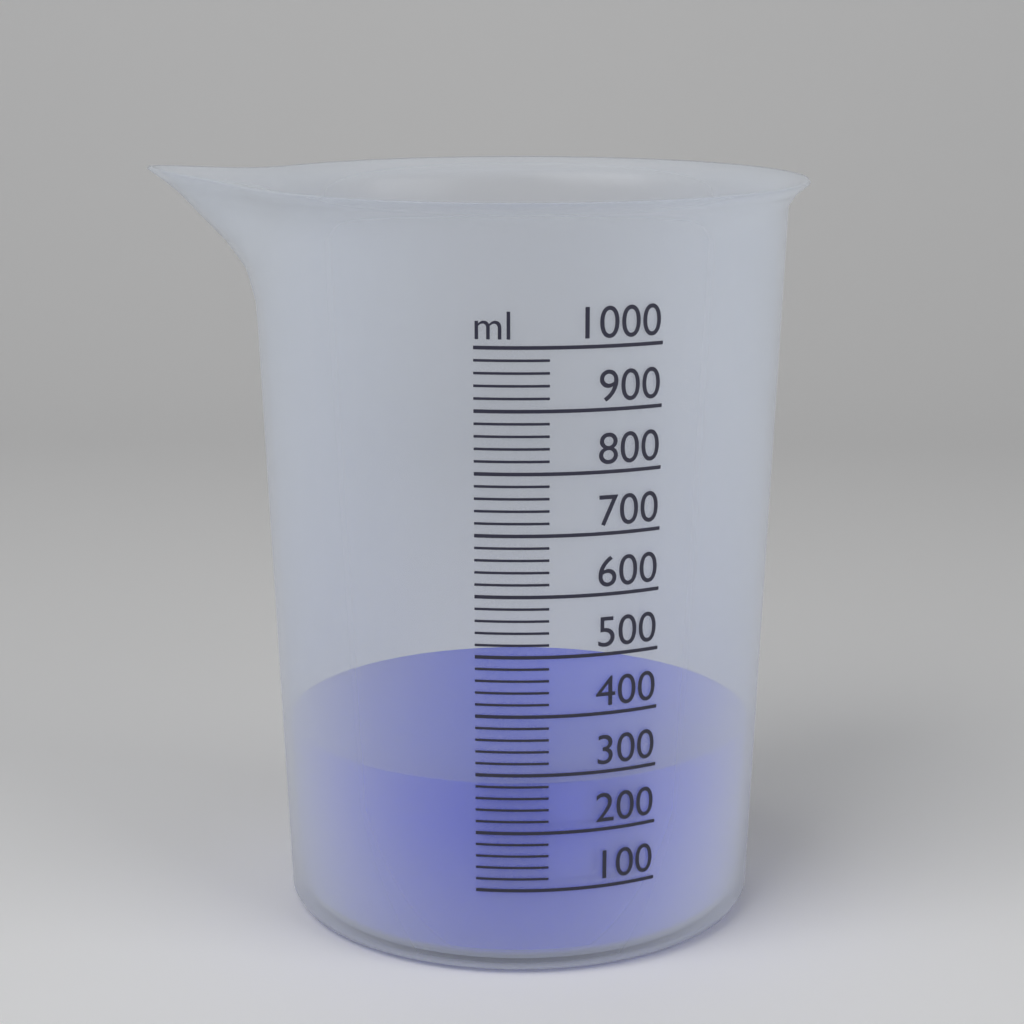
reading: 280 ml
